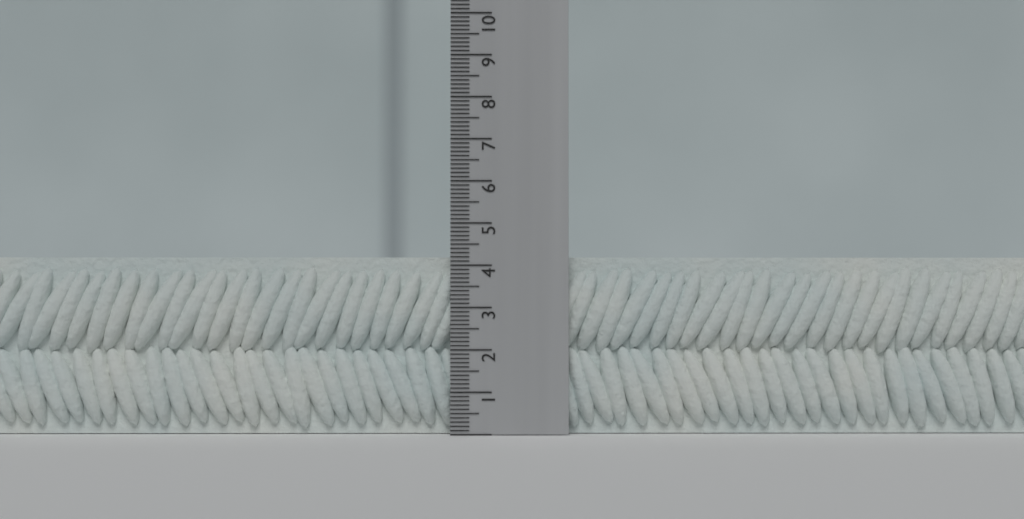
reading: 4.2 (no unit)
